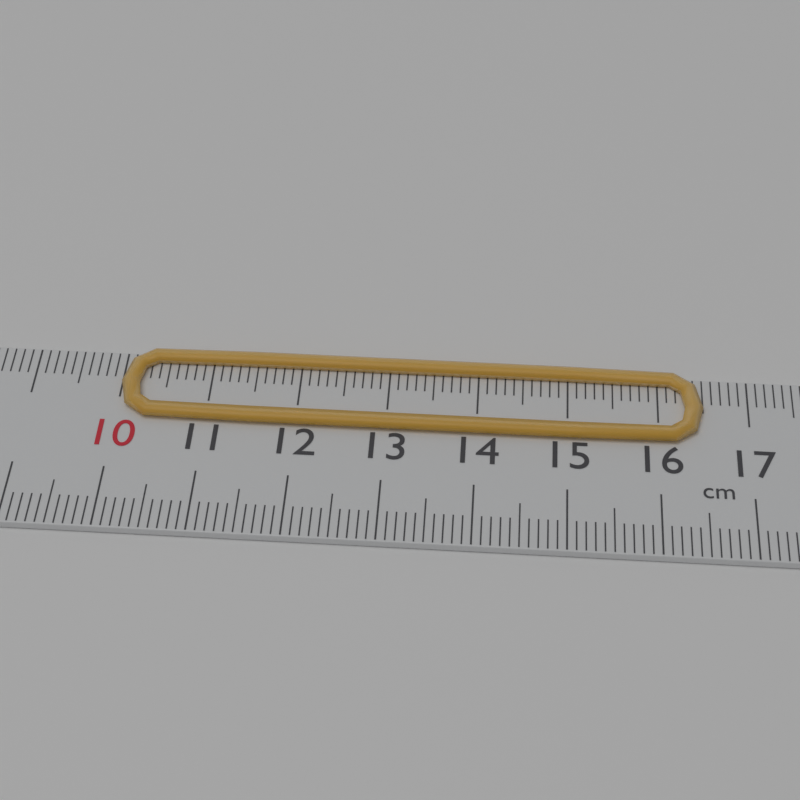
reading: 16.5 cm
